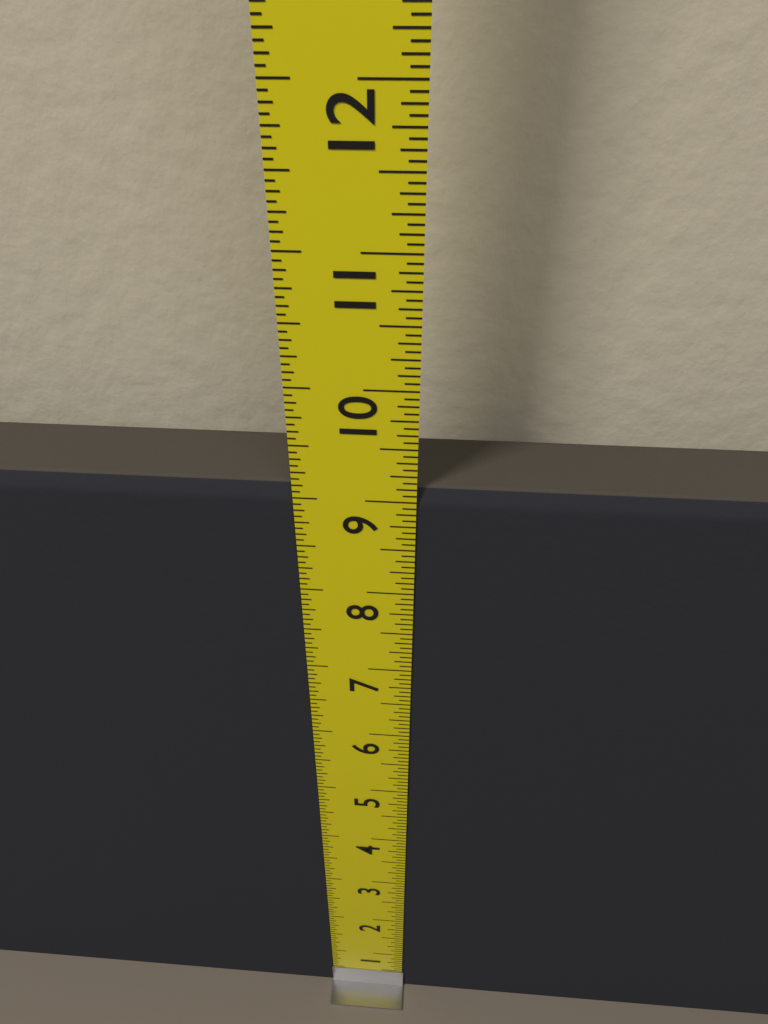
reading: 9.1250 in
